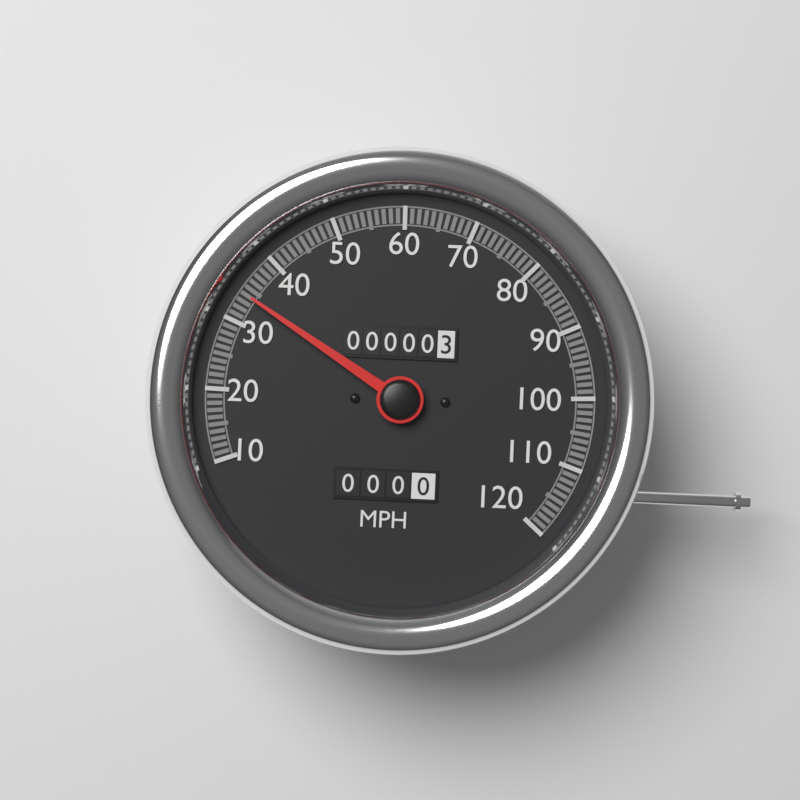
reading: 34 MPH
